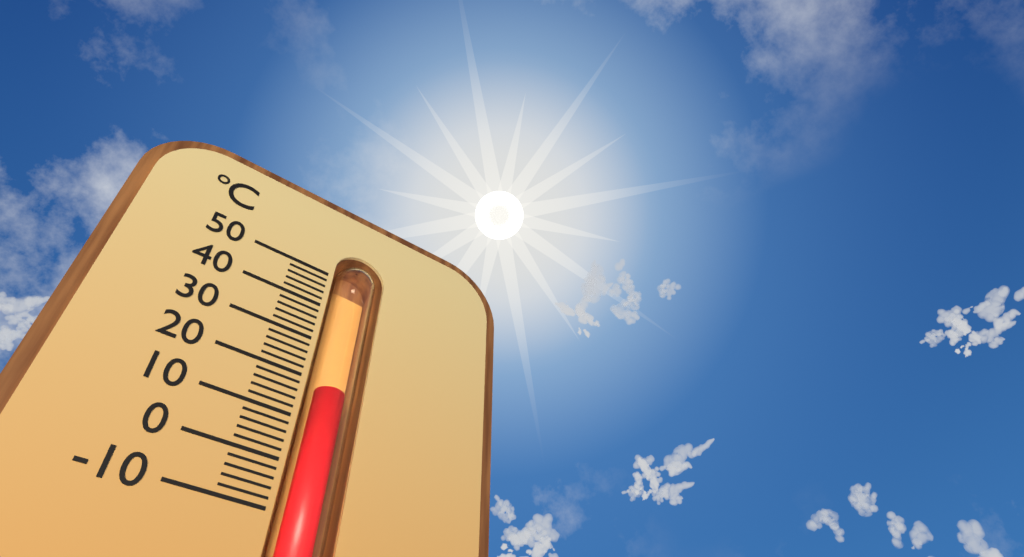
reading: 20 °C
